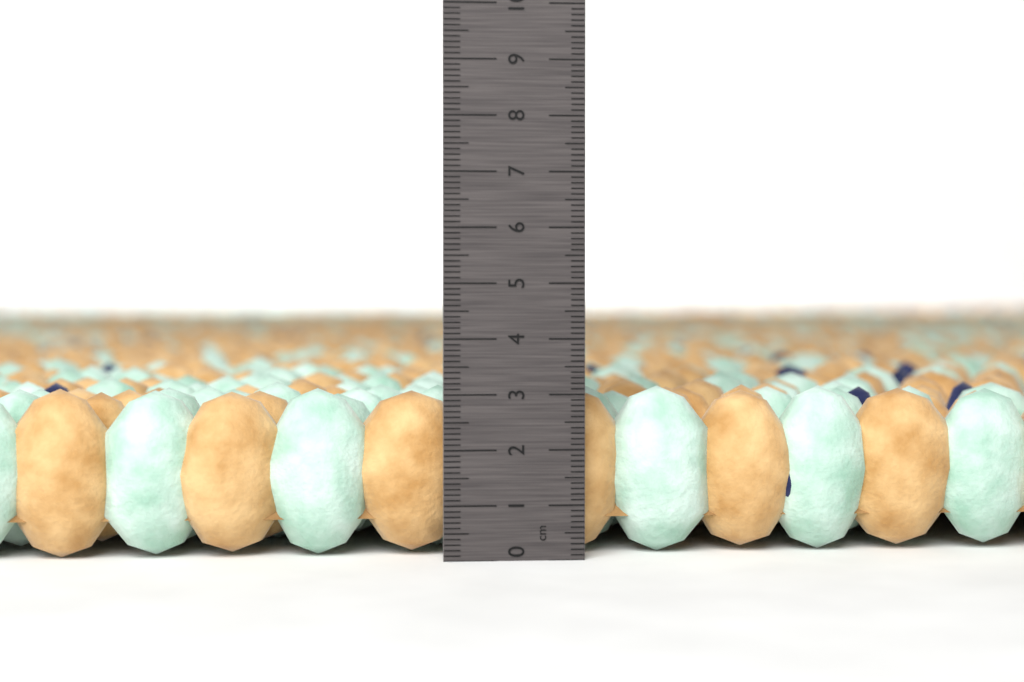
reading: 3.1 cm
